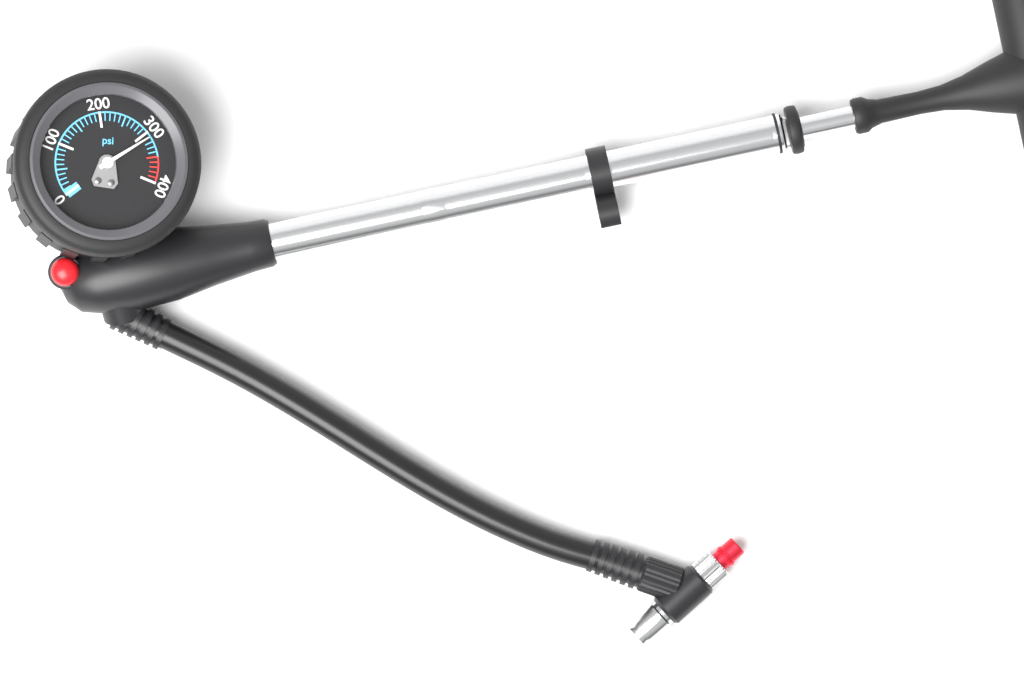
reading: 310 psi
